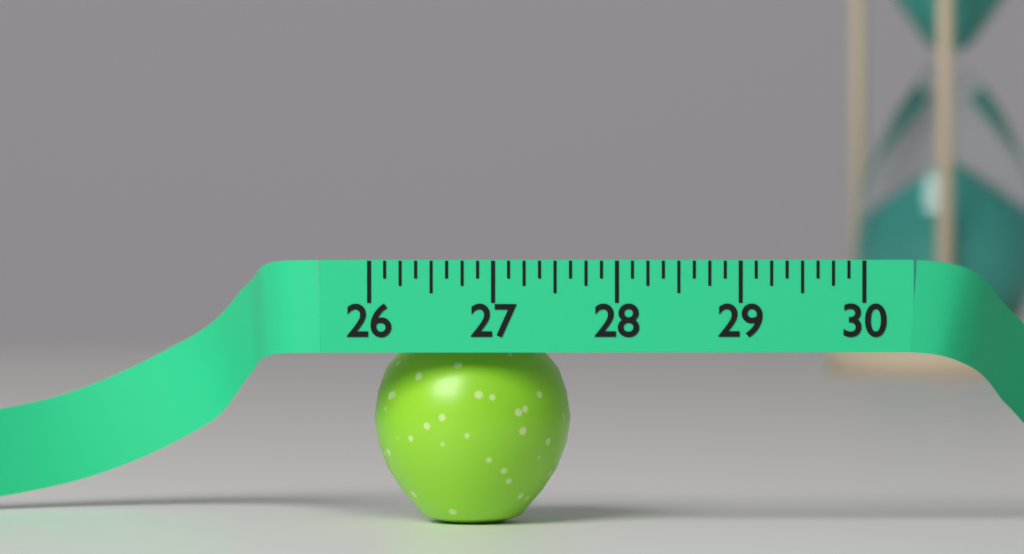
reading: 27.625 (no unit)
